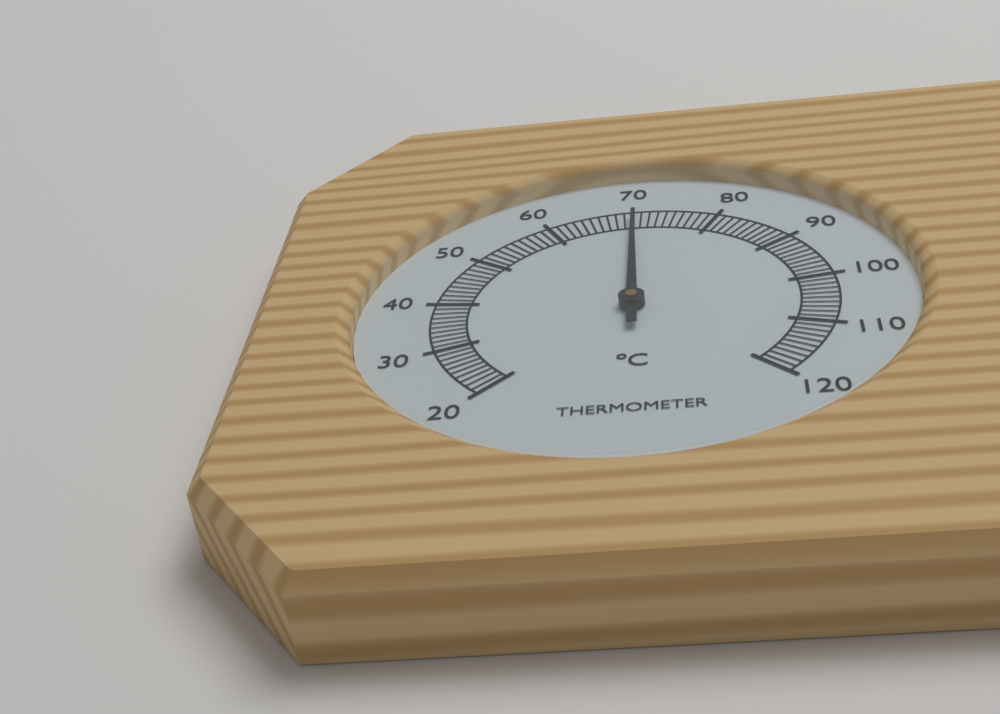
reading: 70 °C
